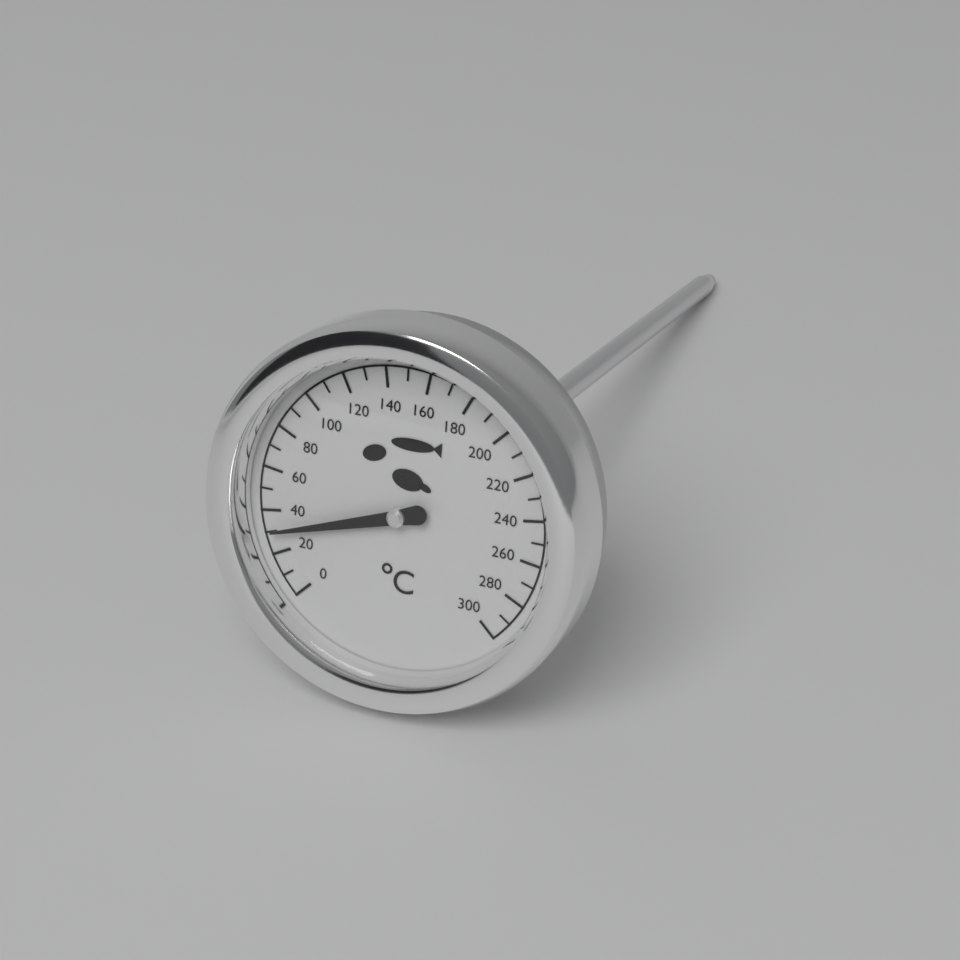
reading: 30 °C
